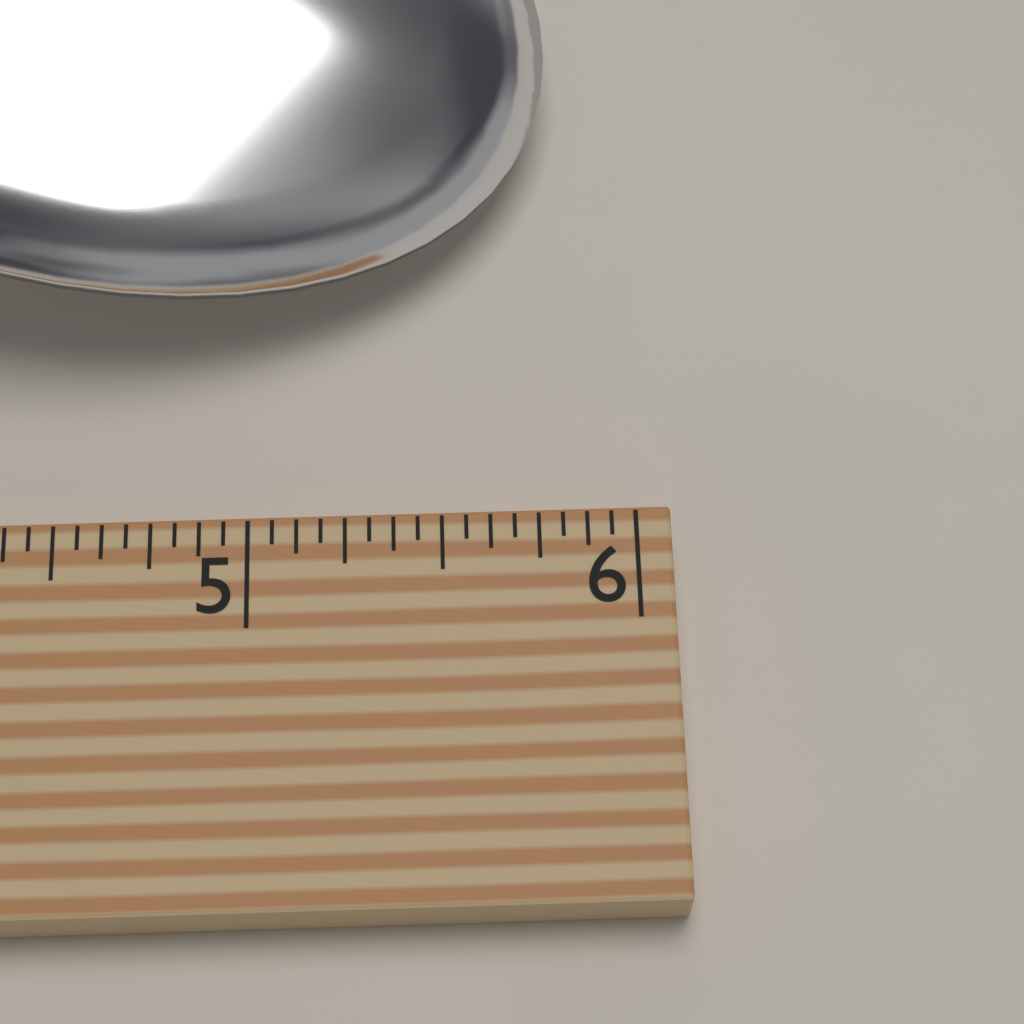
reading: 5.8125 (no unit)
